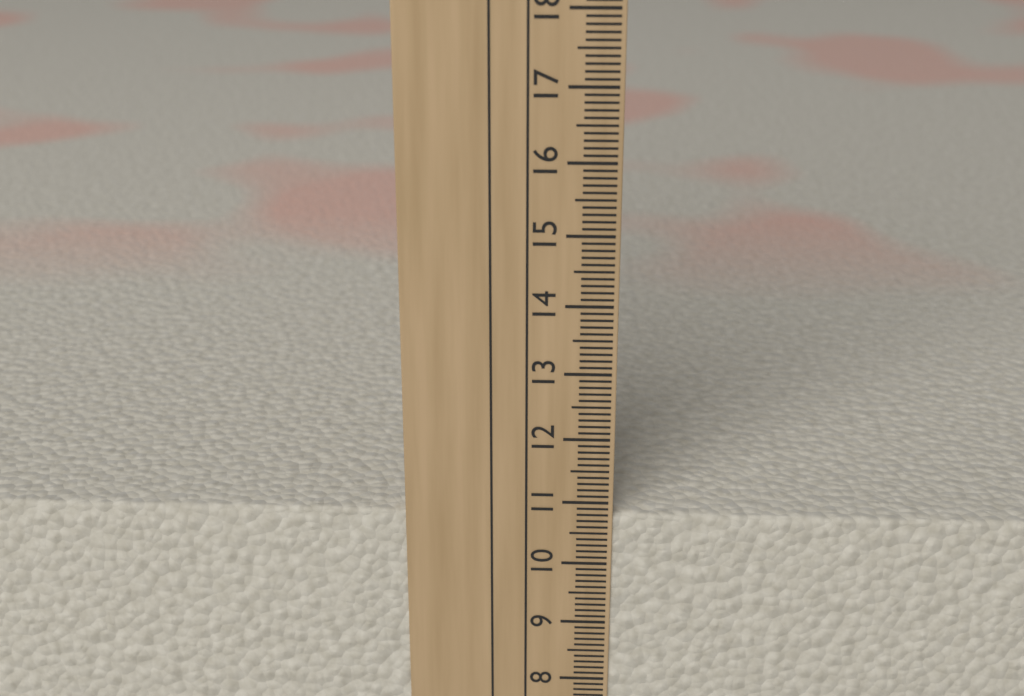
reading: 10.8 cm
